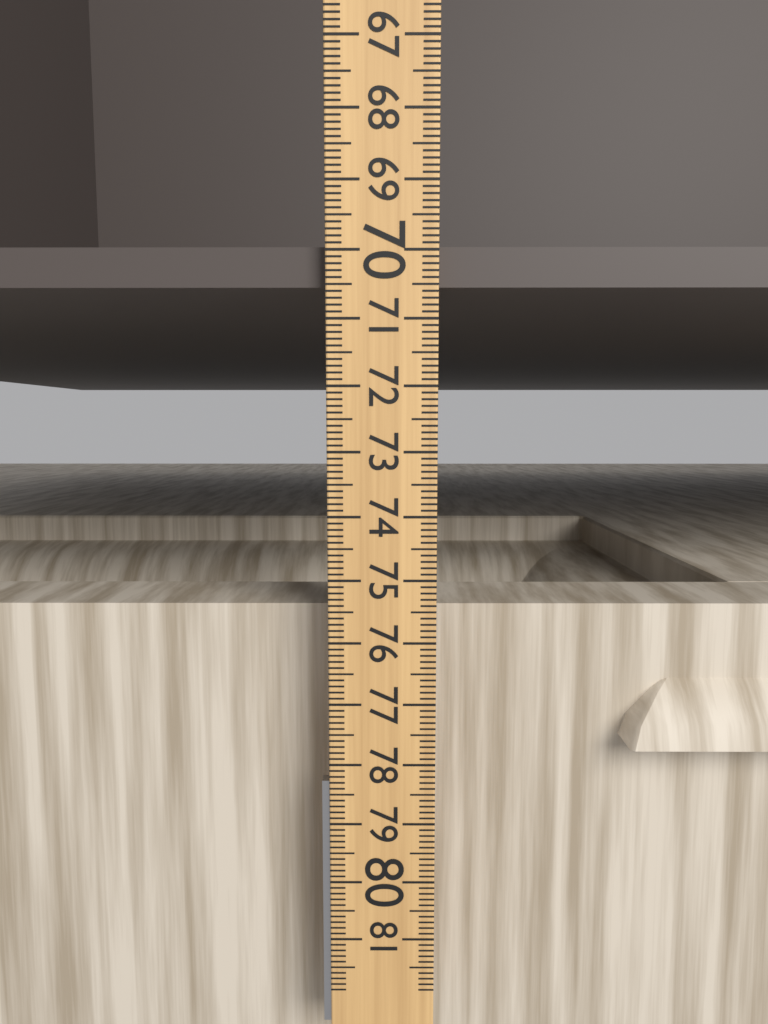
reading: 70.5 (no unit)
